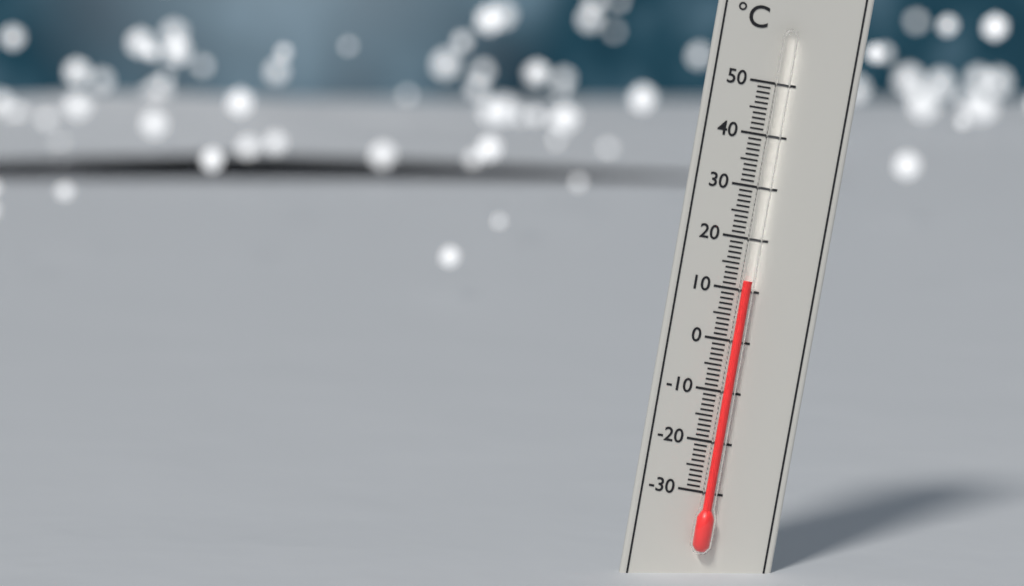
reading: 12 °C
